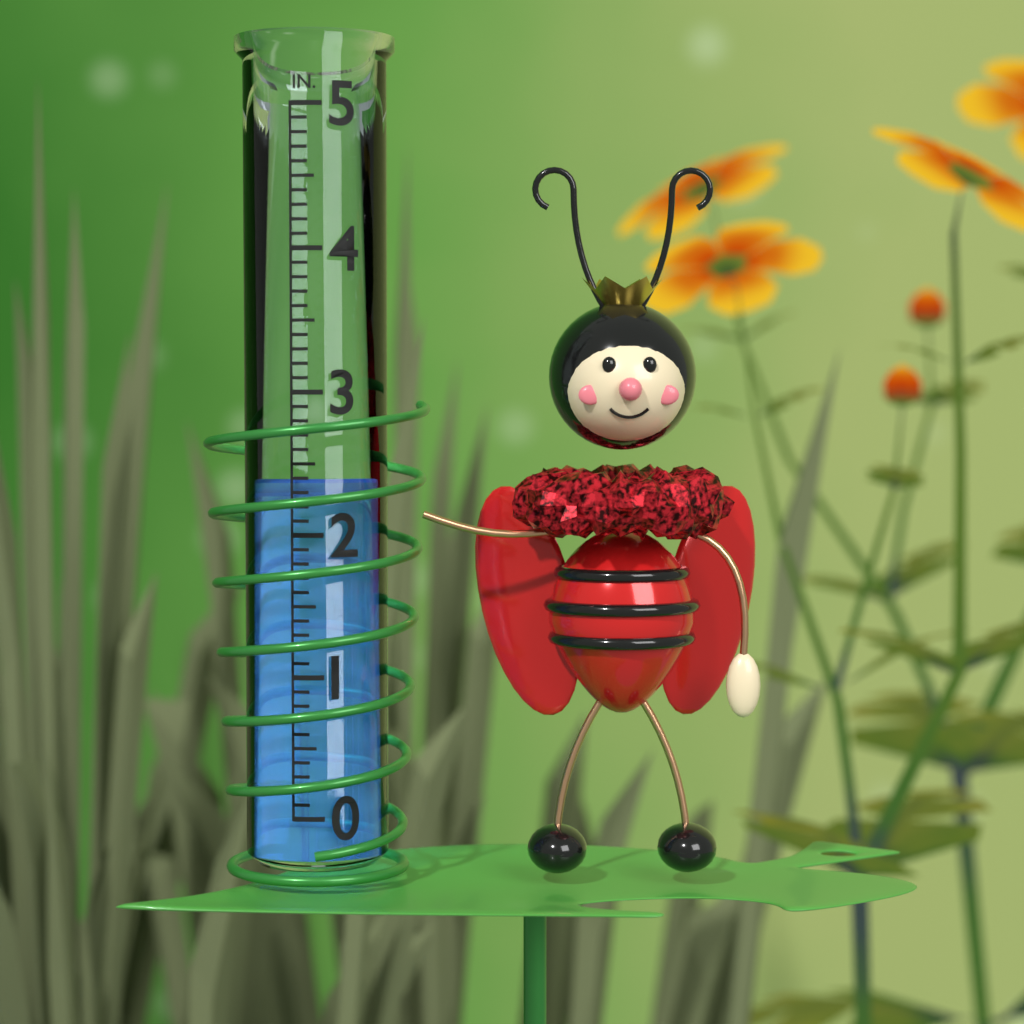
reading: 2.4 in
